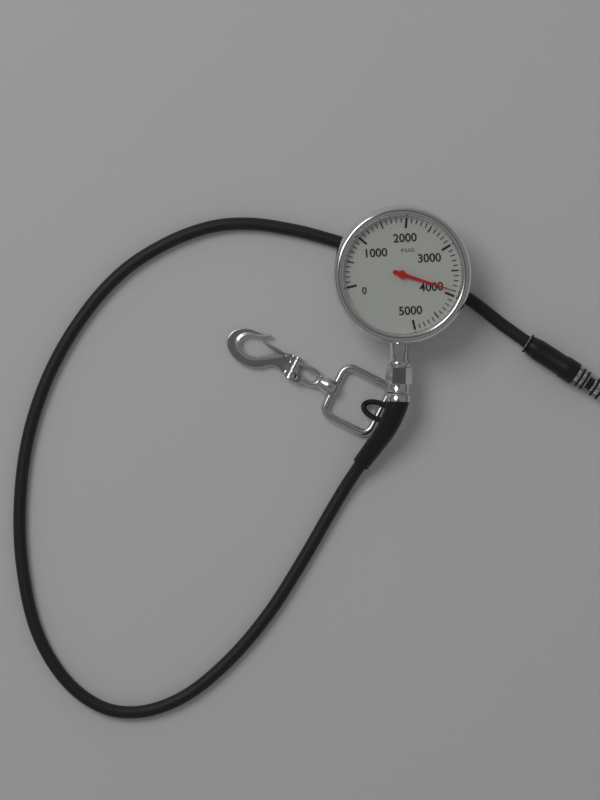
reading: 3900 psi
